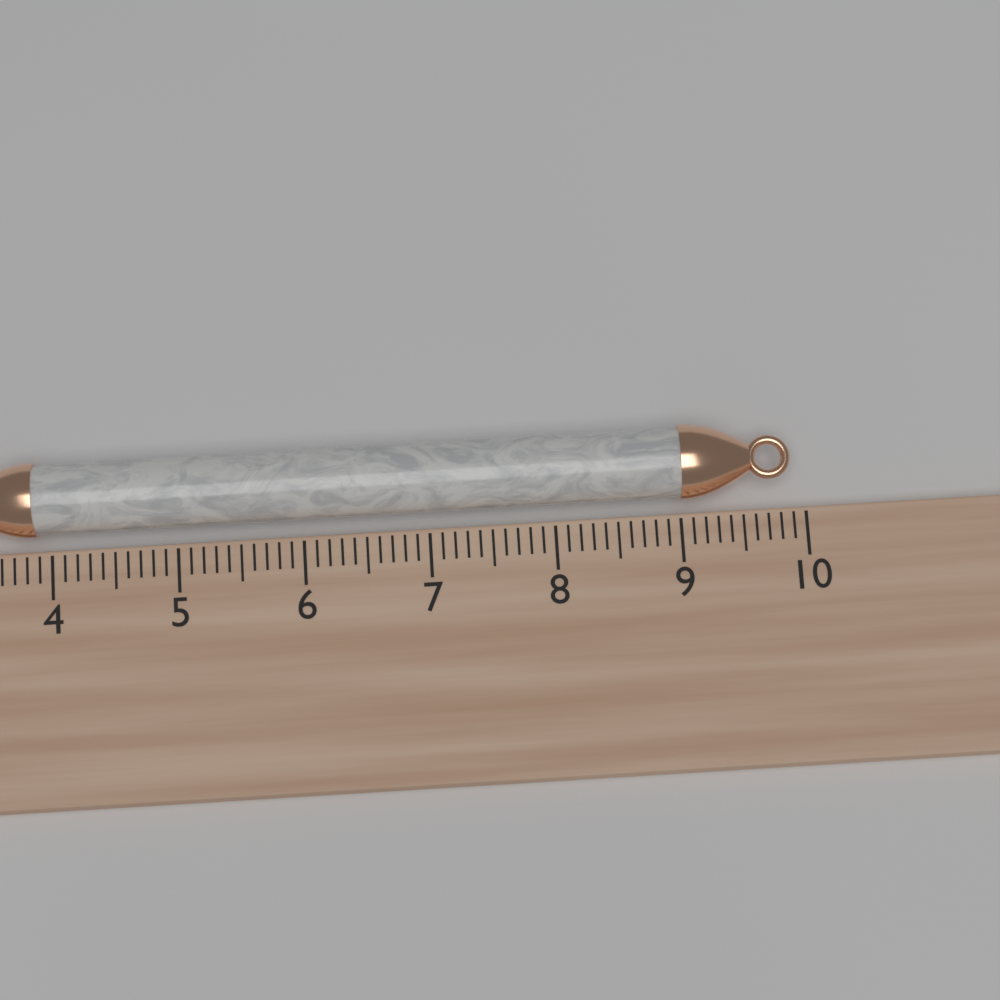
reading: 9.9 (no unit)
